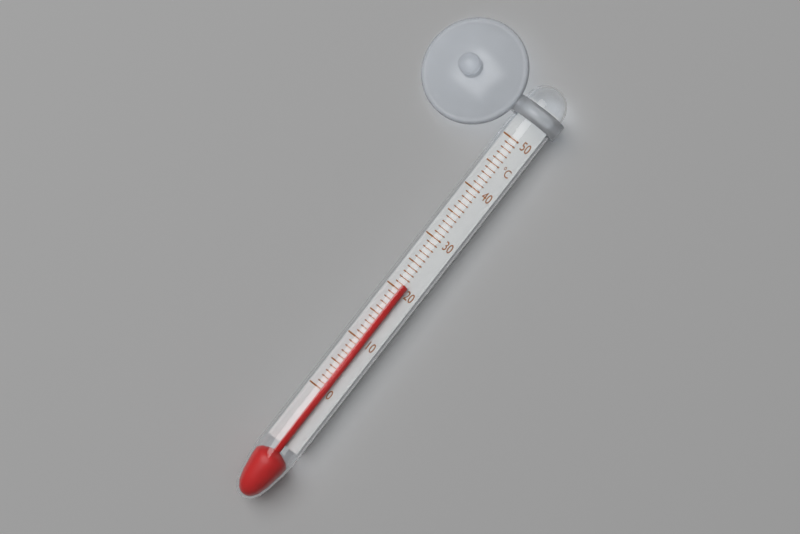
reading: 21 °C
